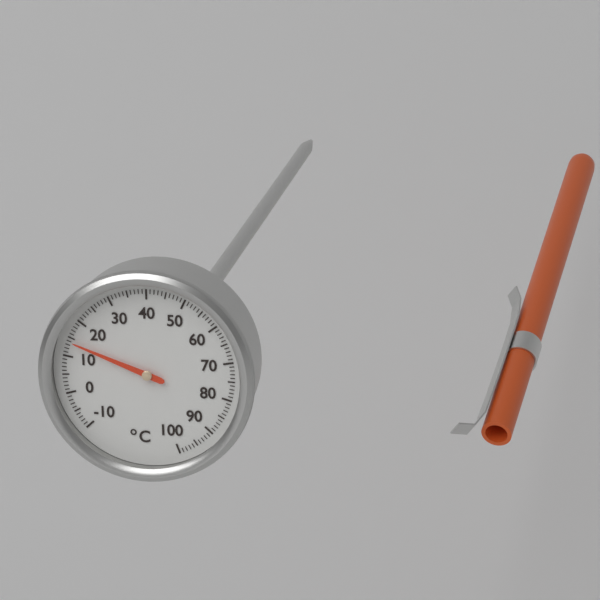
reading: 14 °C
